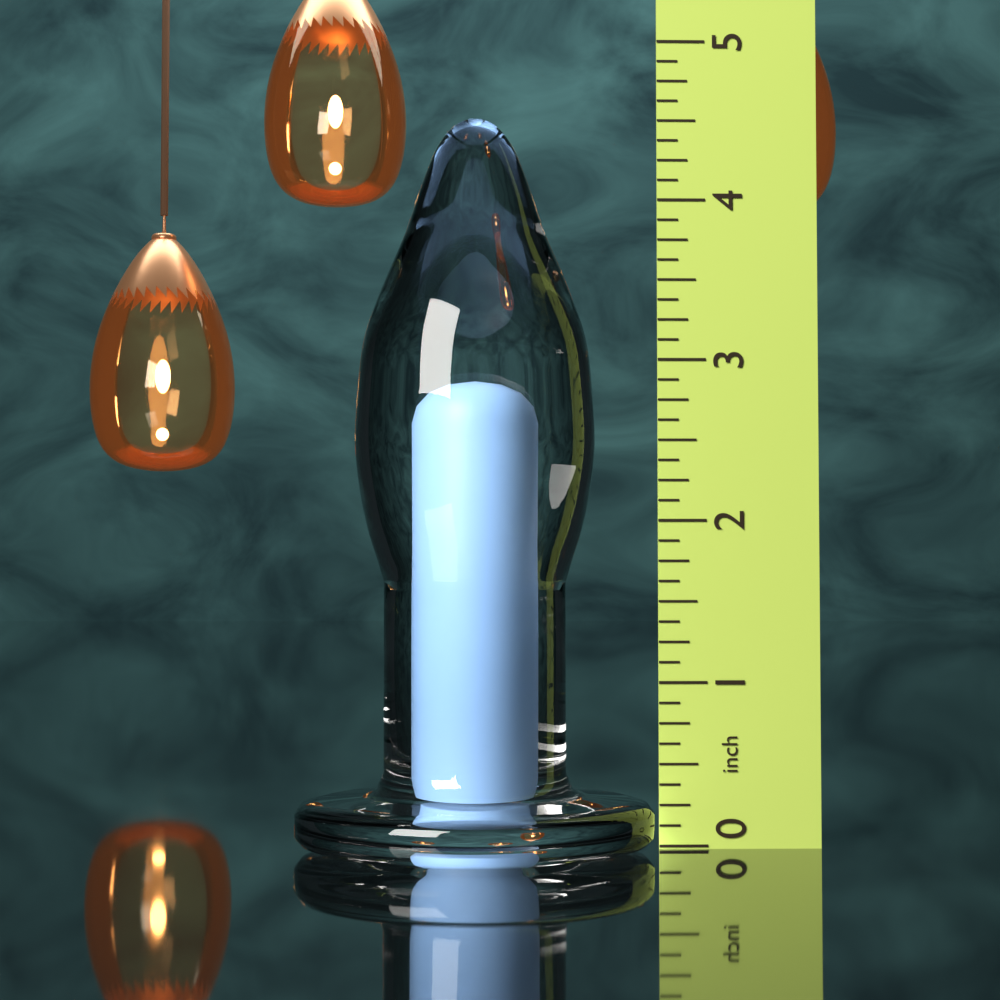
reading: 4.500 in
